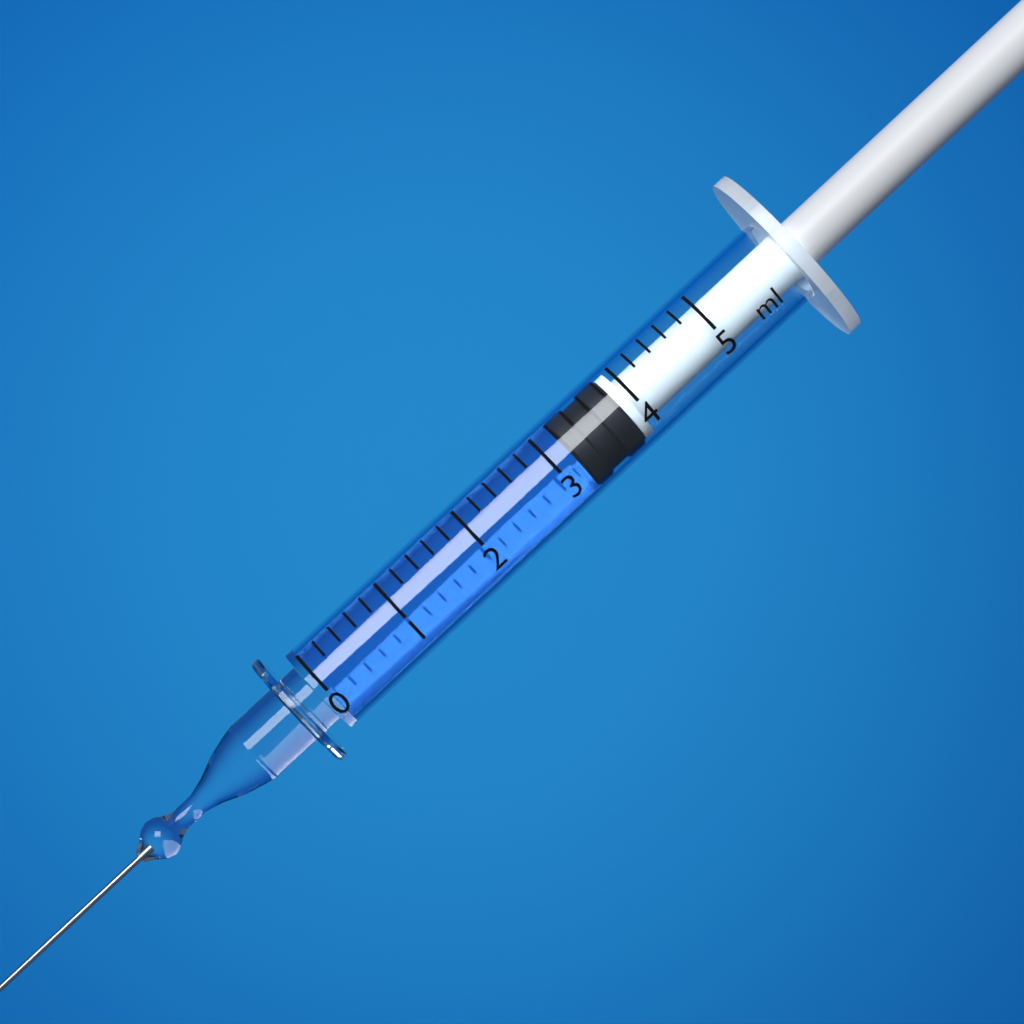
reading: 3.2 ml
